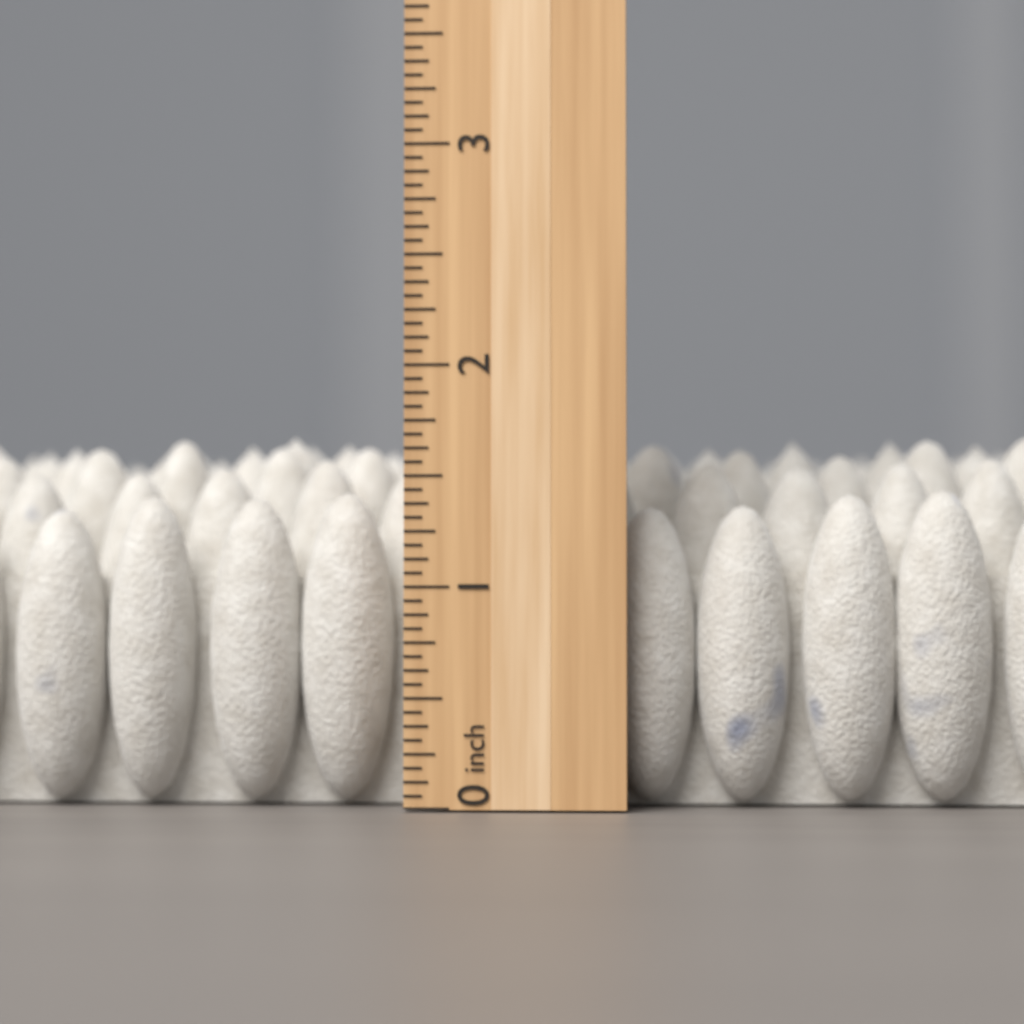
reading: 1.7500 inch
